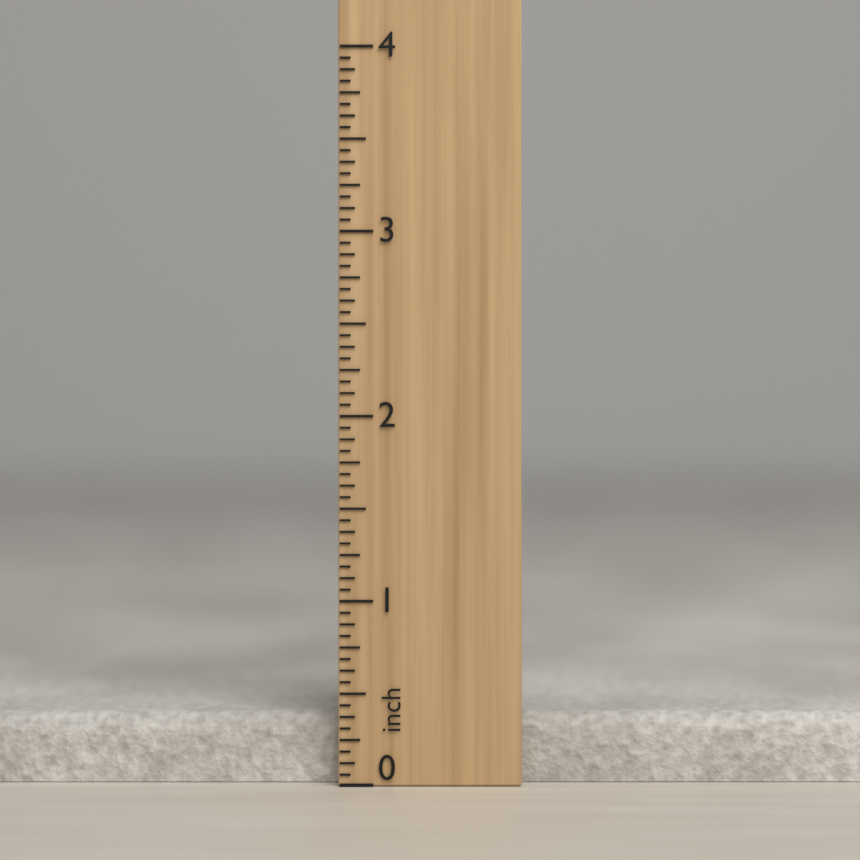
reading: 0.3750 inch
